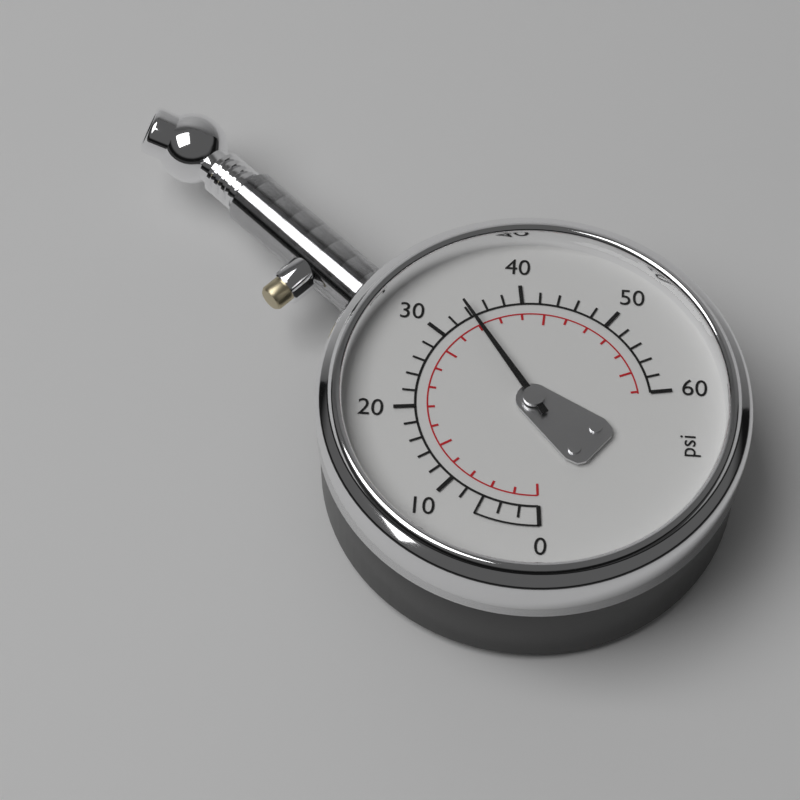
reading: 34 psi
